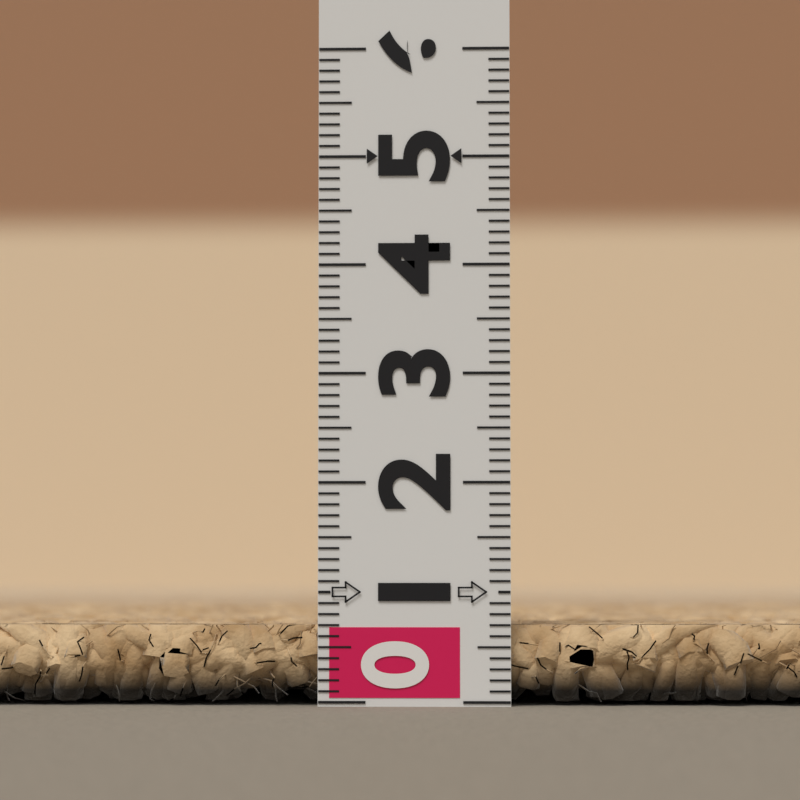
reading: 0.7 (no unit)
